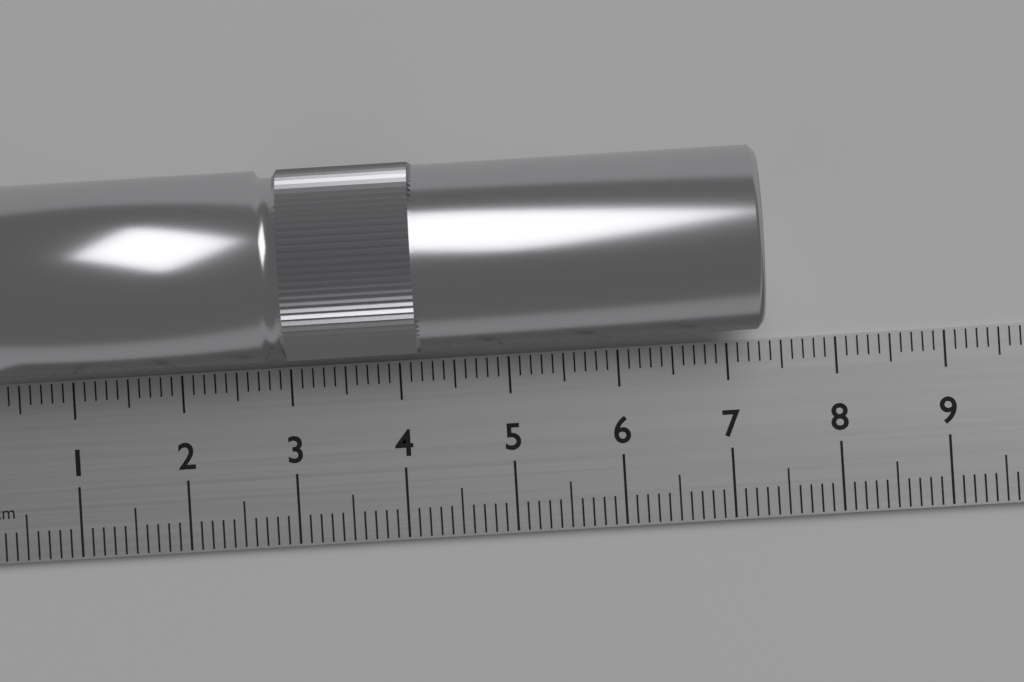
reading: 7.3 cm
